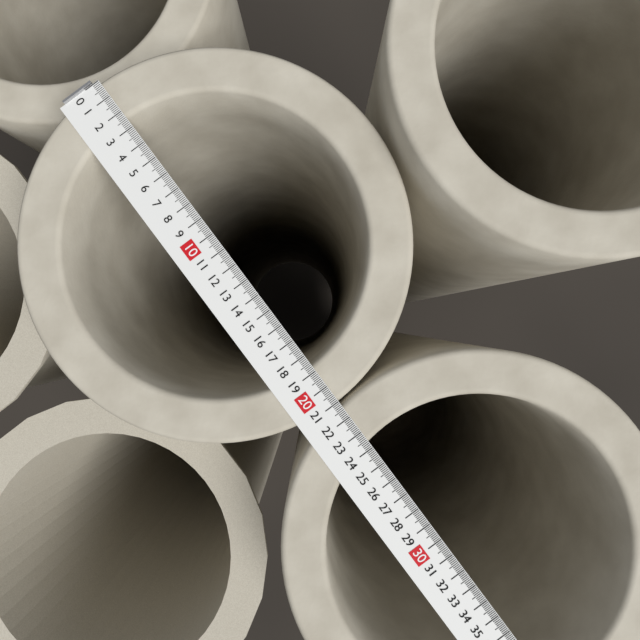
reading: 21.0 (no unit)
